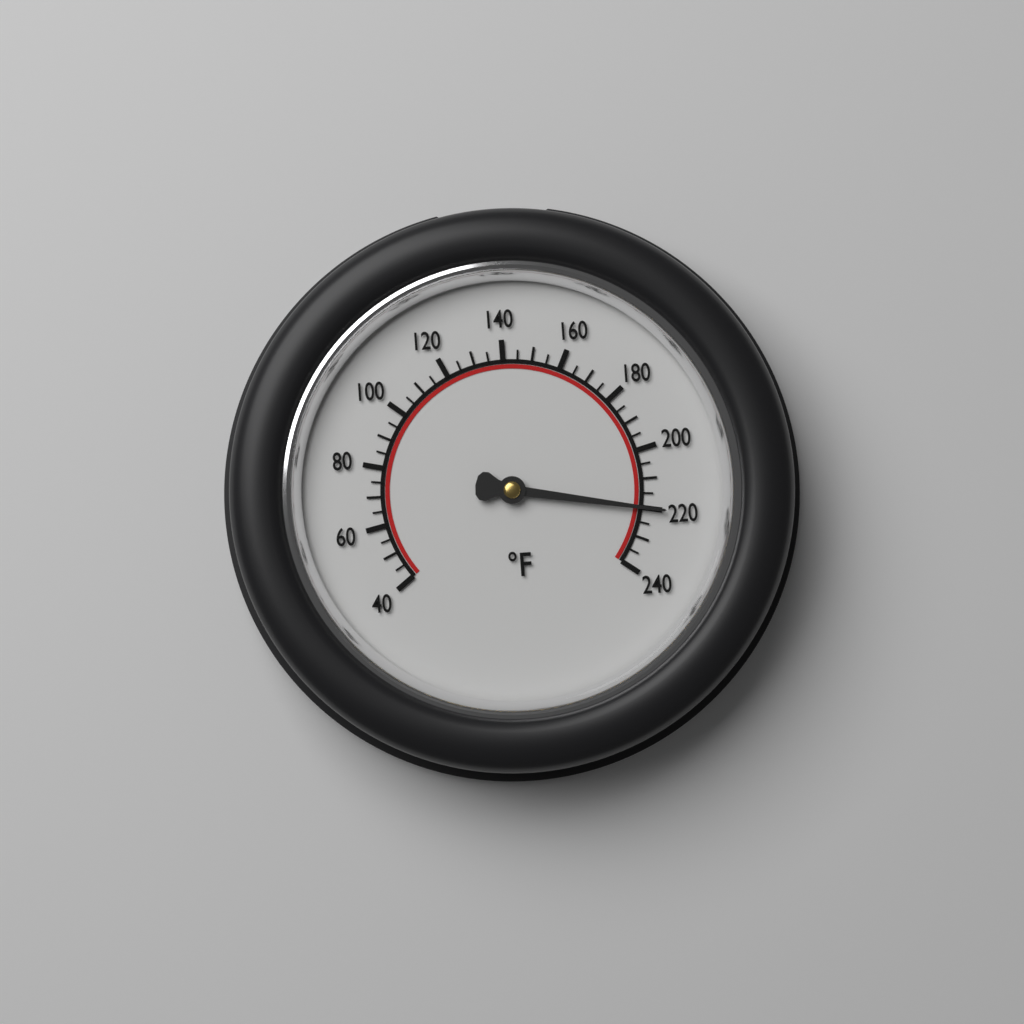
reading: 220 °F
